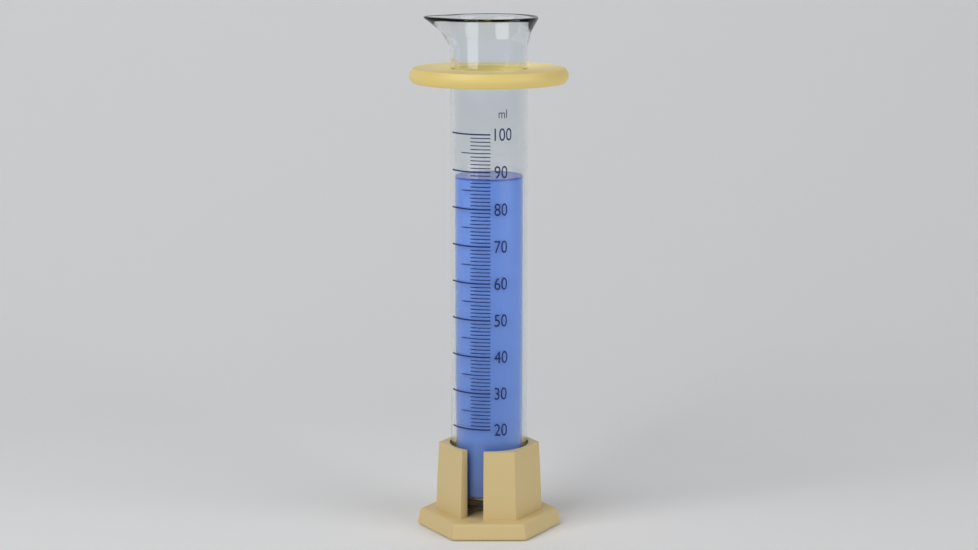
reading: 88 ml
